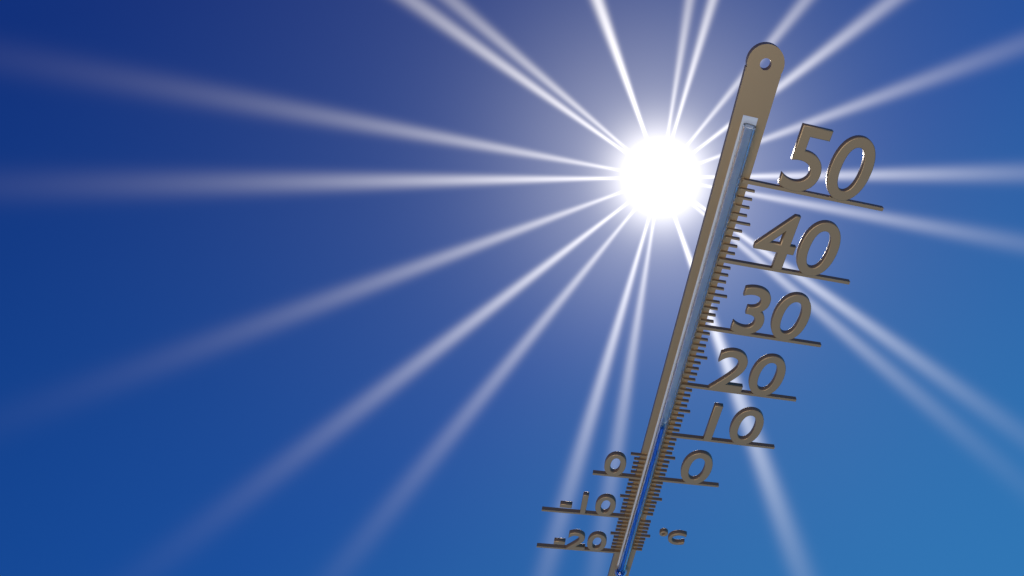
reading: 12 °C
